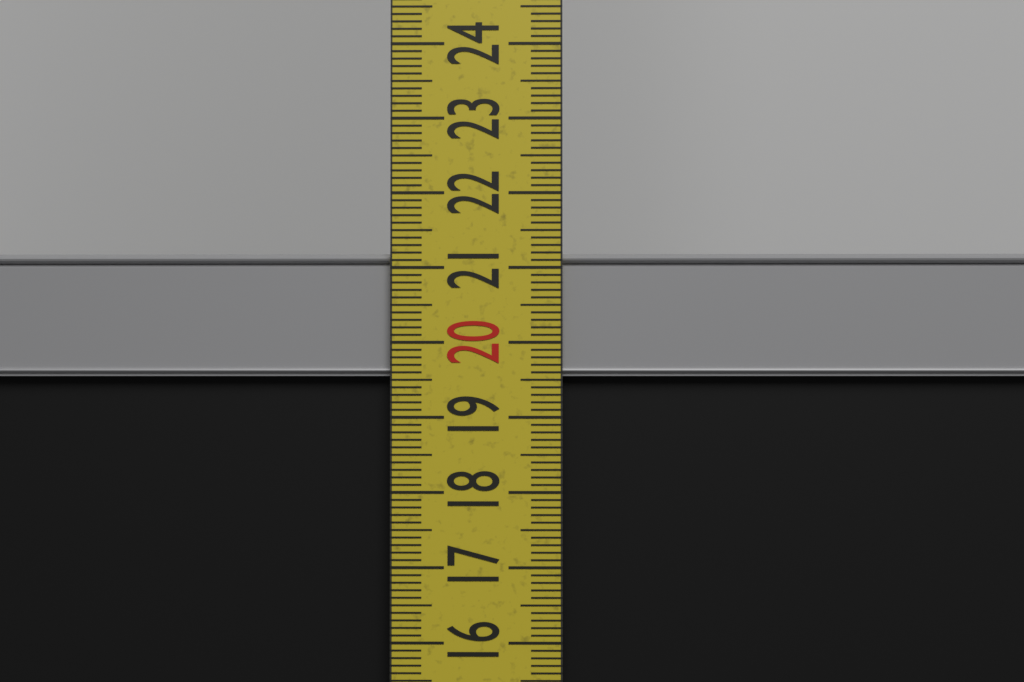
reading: 21.2 cm
